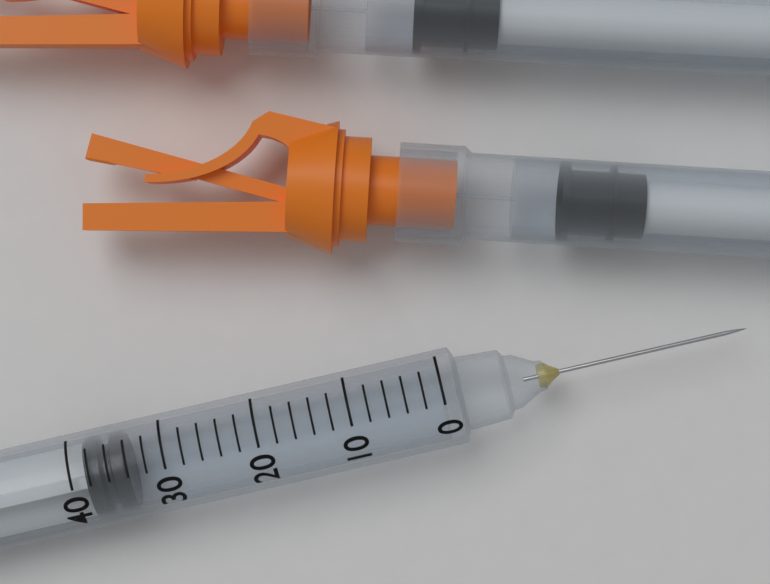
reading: 34 (no unit)
